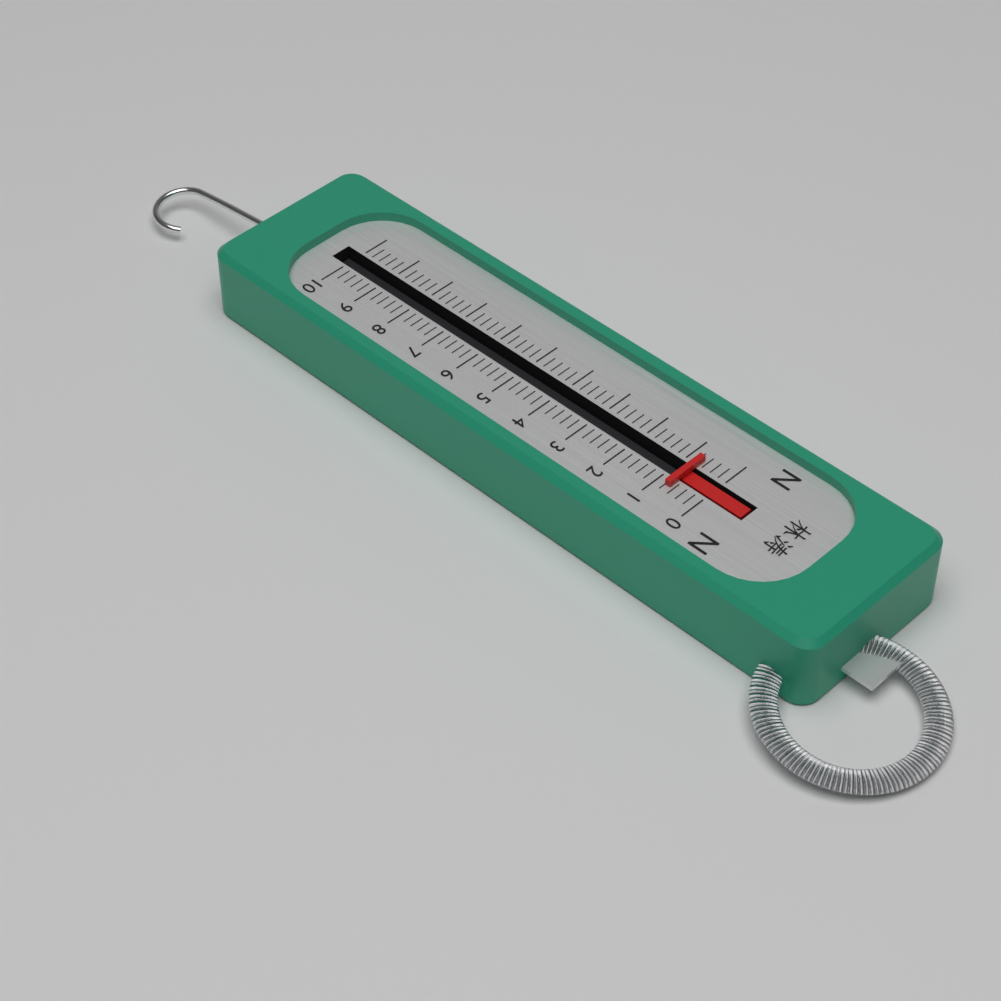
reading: 0.8 N
